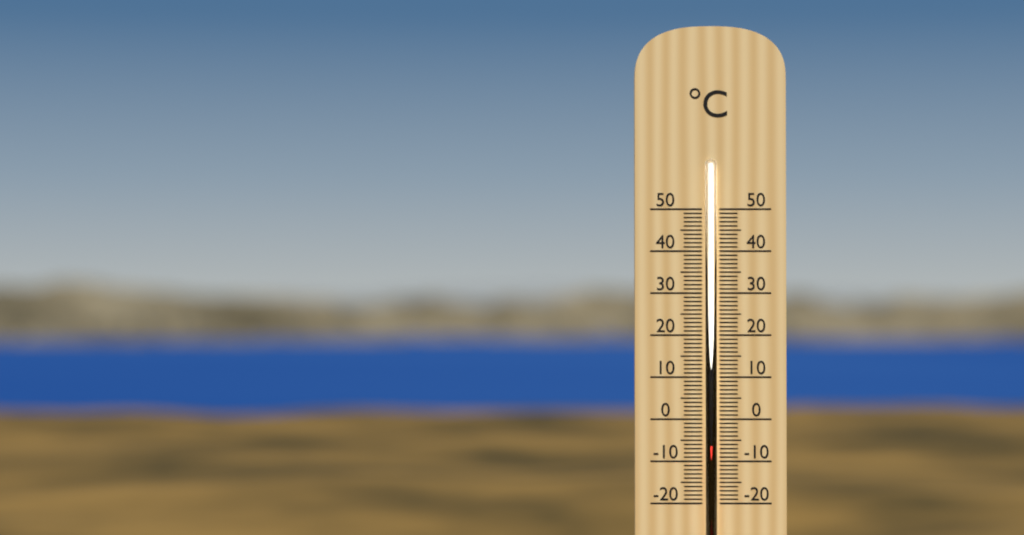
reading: -6 °C
